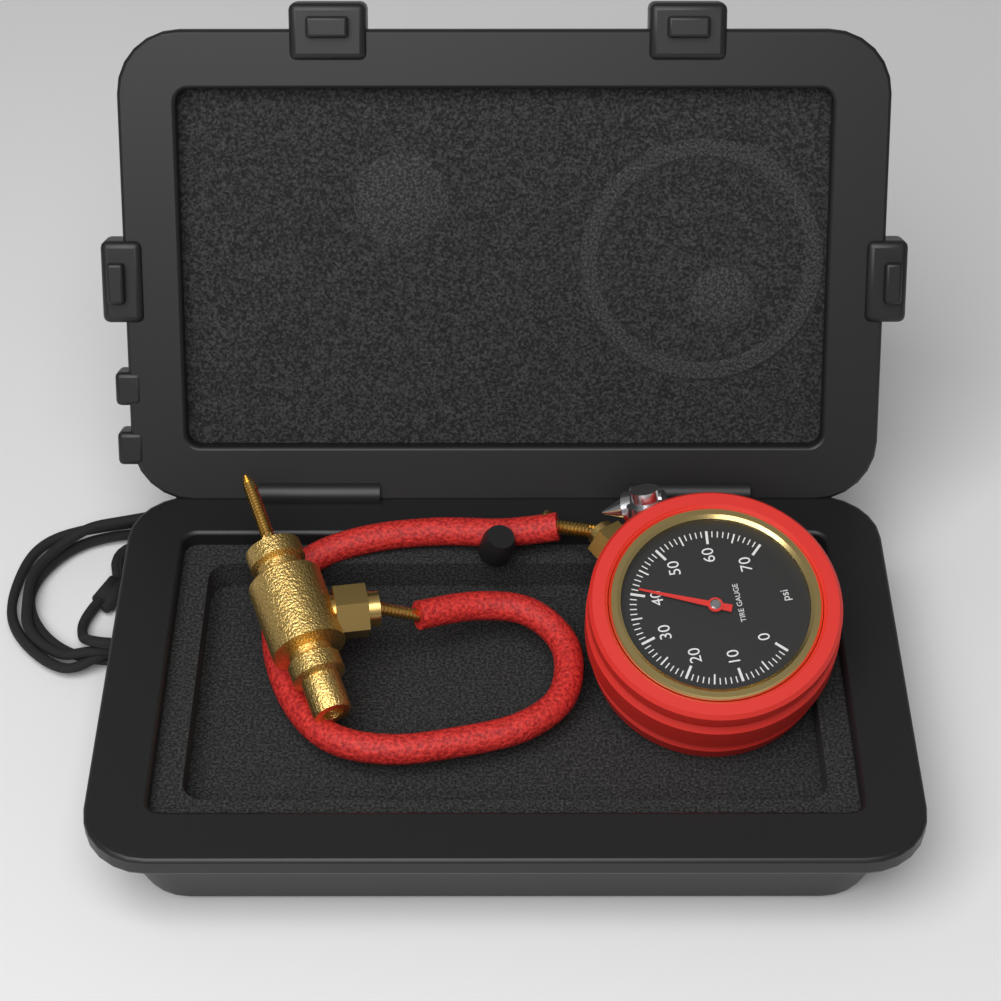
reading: 41 psi
